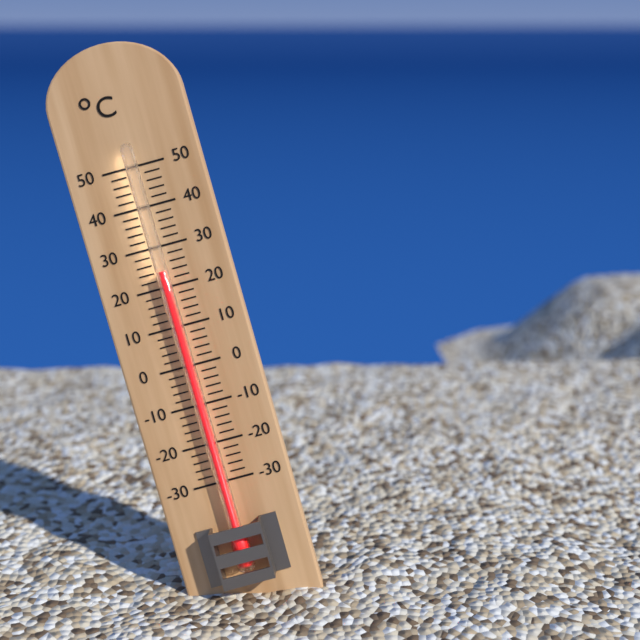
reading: 24 °C
